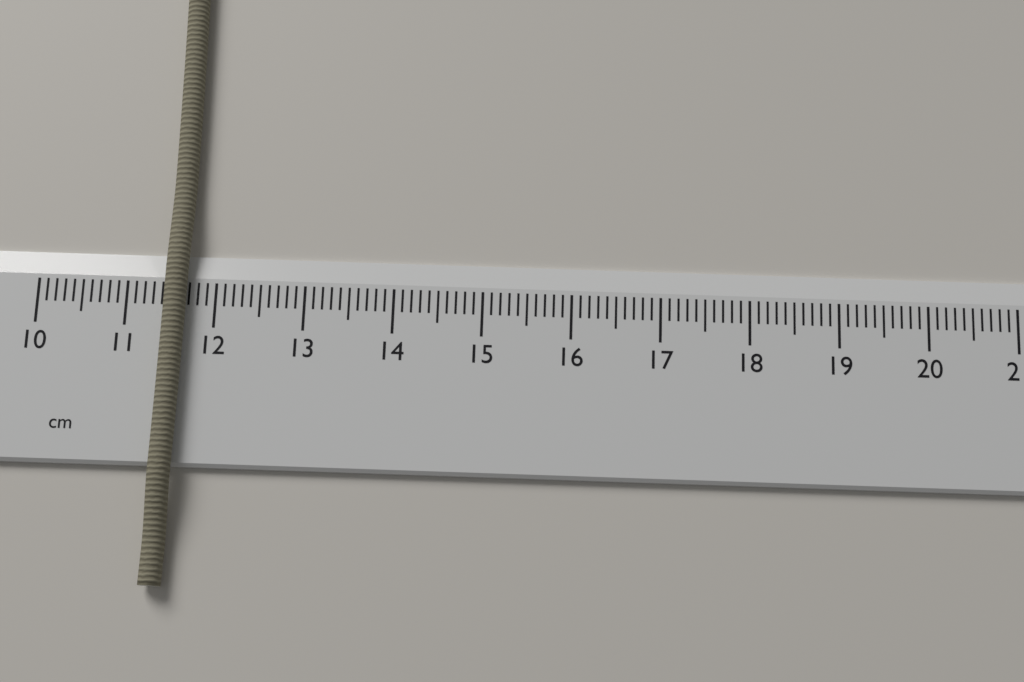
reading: 11.7 cm
